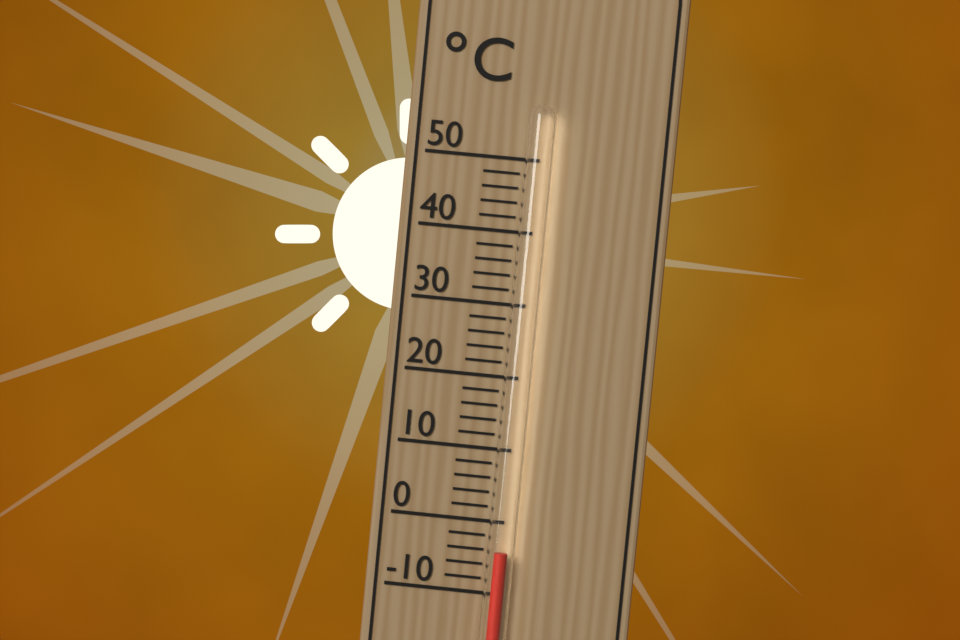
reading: -4 °C
